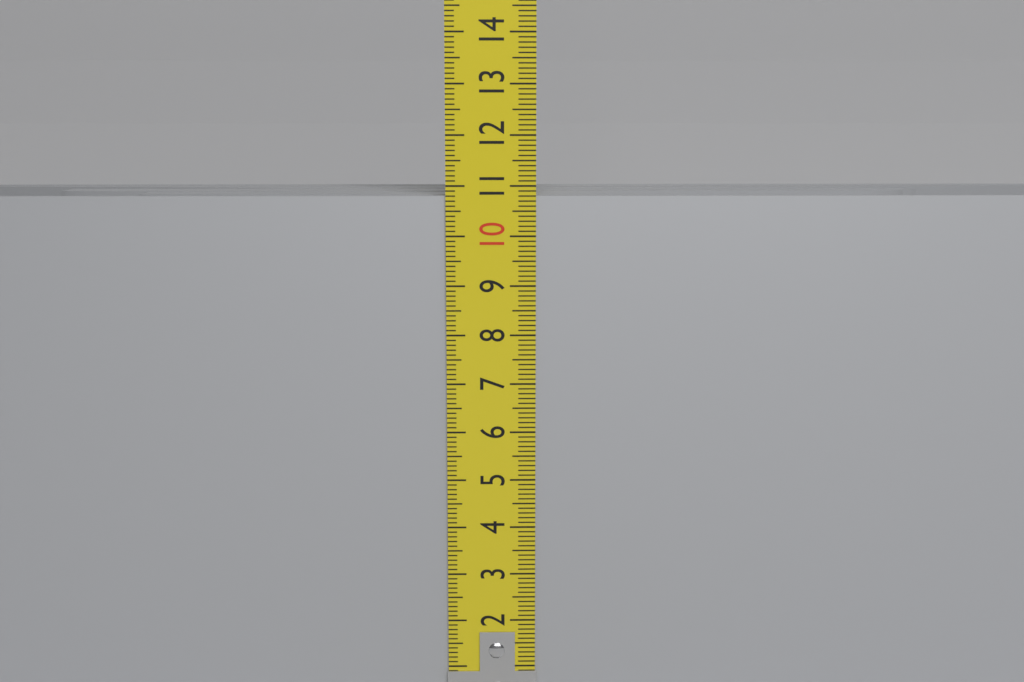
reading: 10.8 cm
